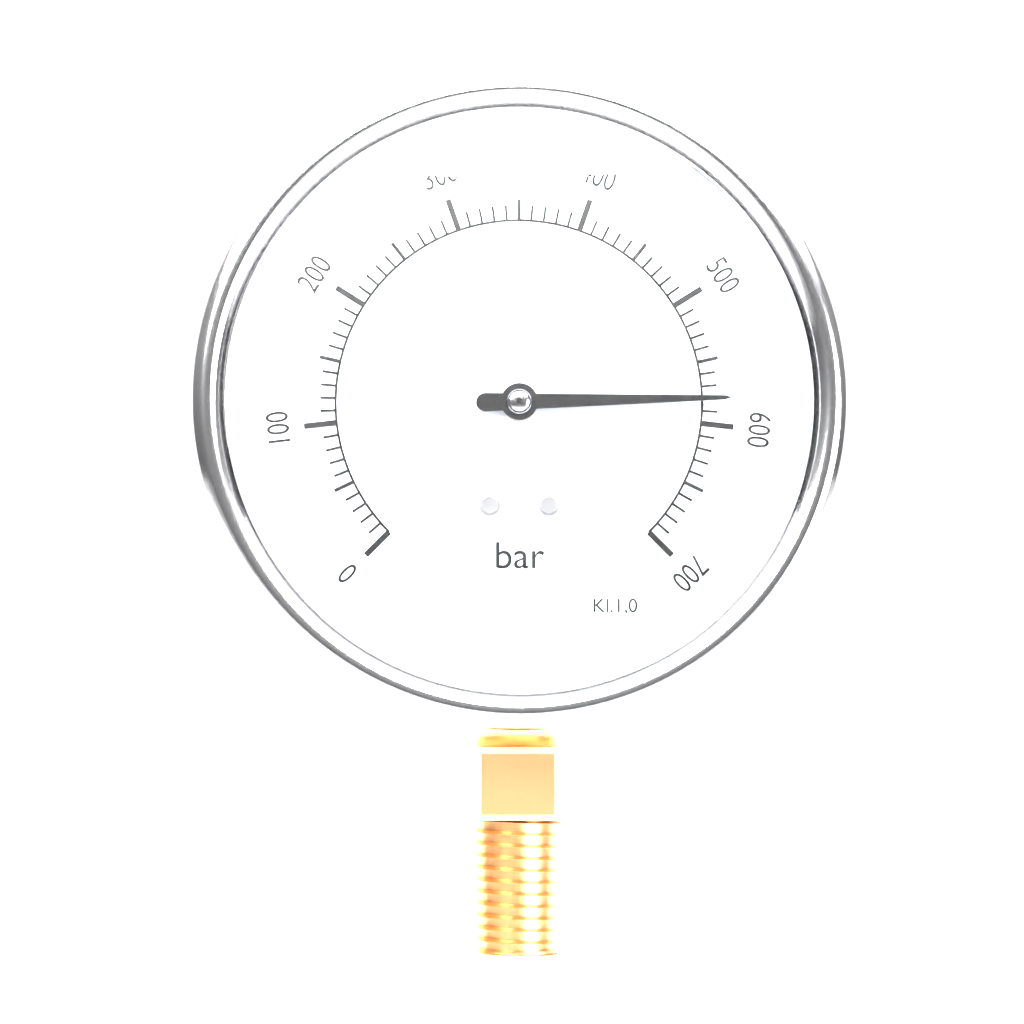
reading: 580 bar
